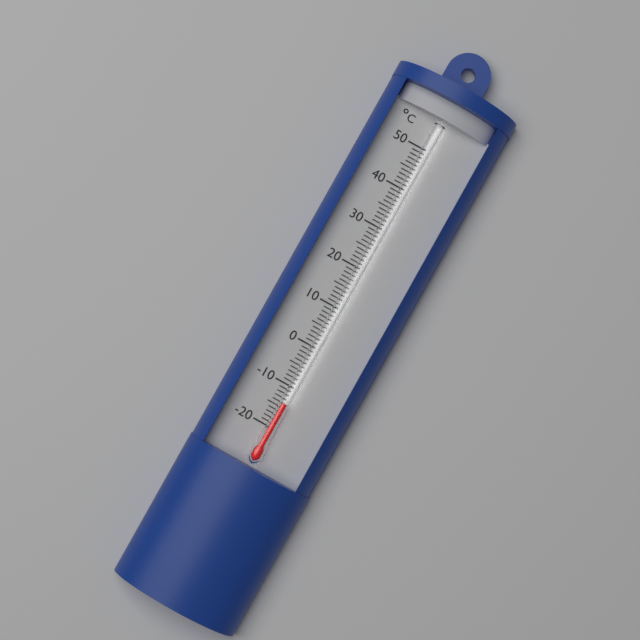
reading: -14 °C
